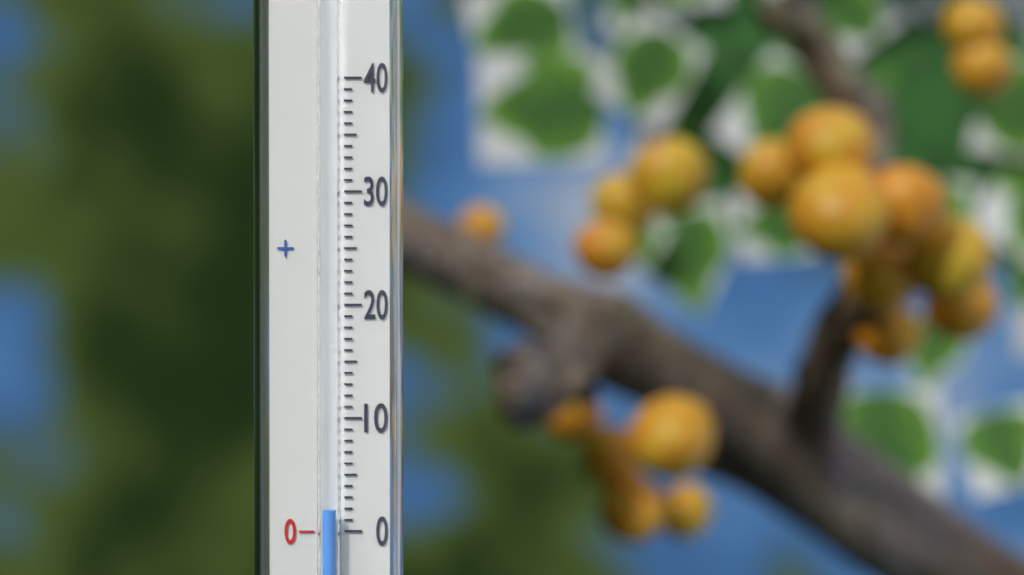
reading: 2 (no unit)
